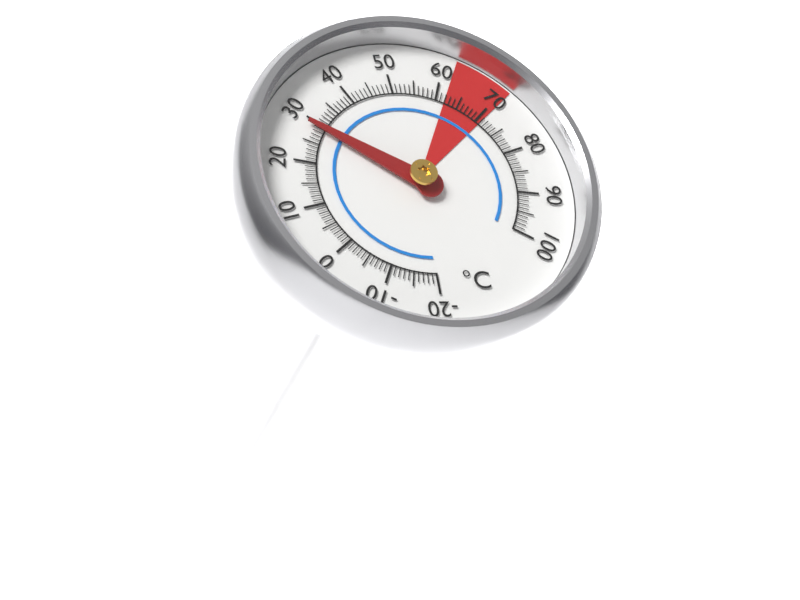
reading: 29 °C
